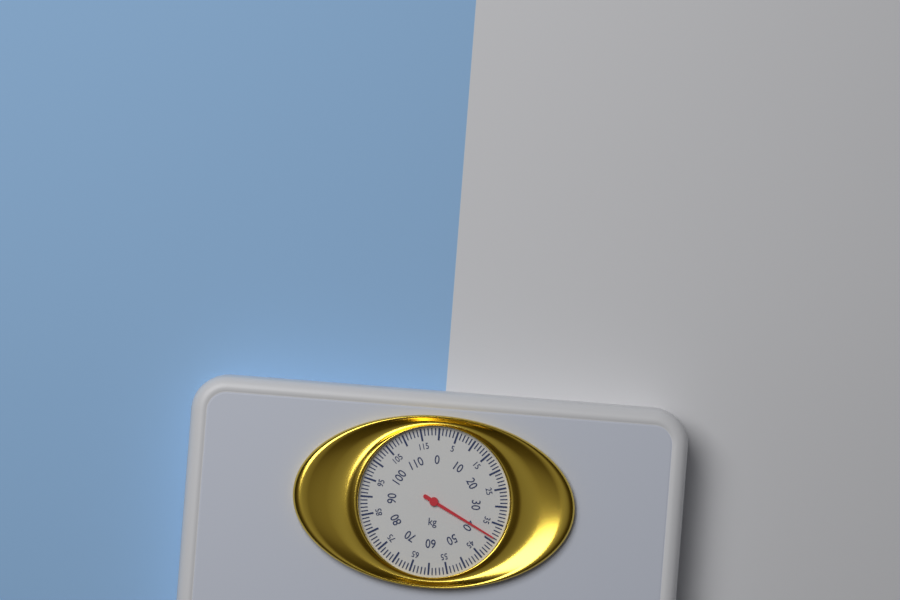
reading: 39 kg
